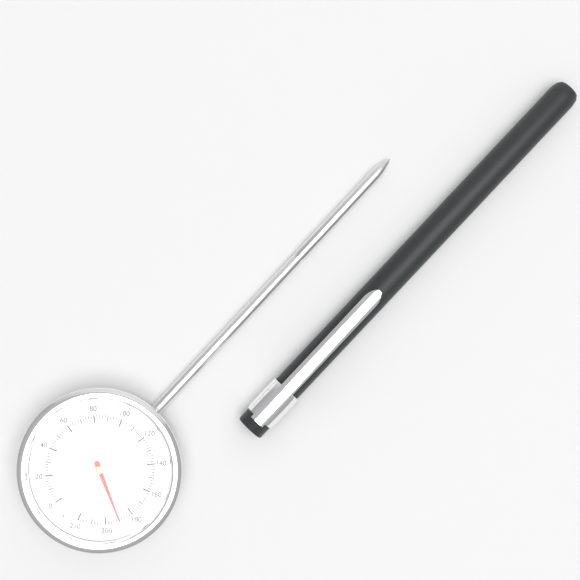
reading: 190 °F
